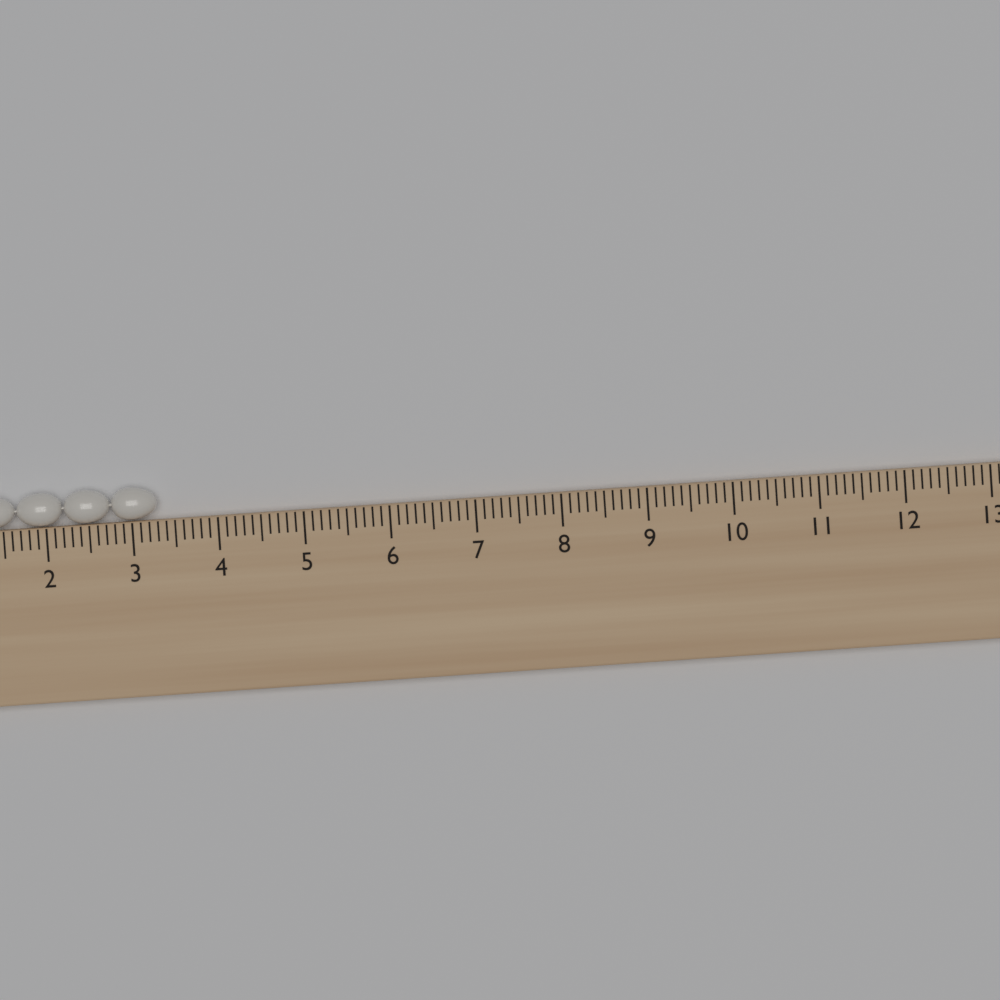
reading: 3.3 cm
